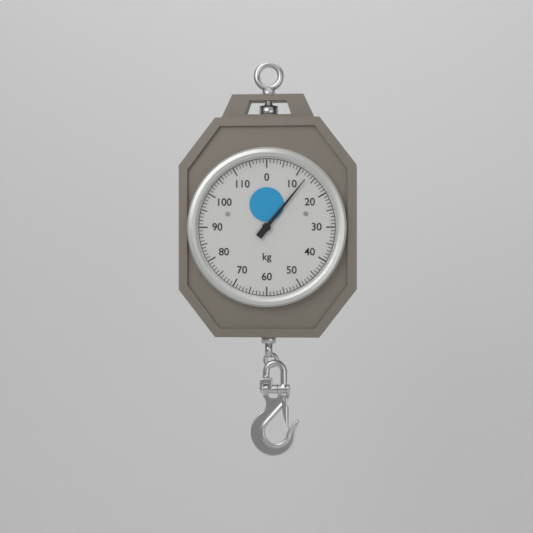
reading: 13 kg
